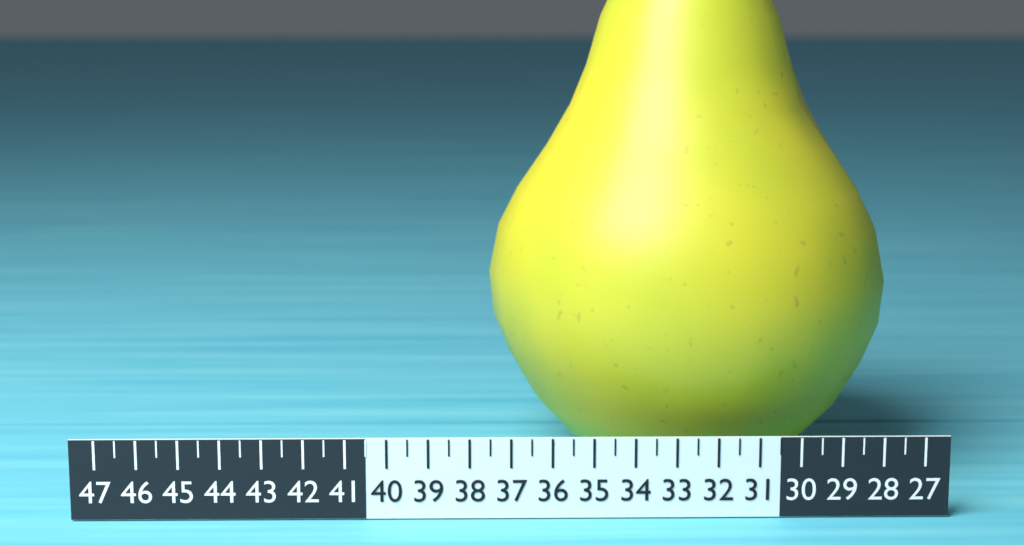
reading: 37.5 (no unit)
